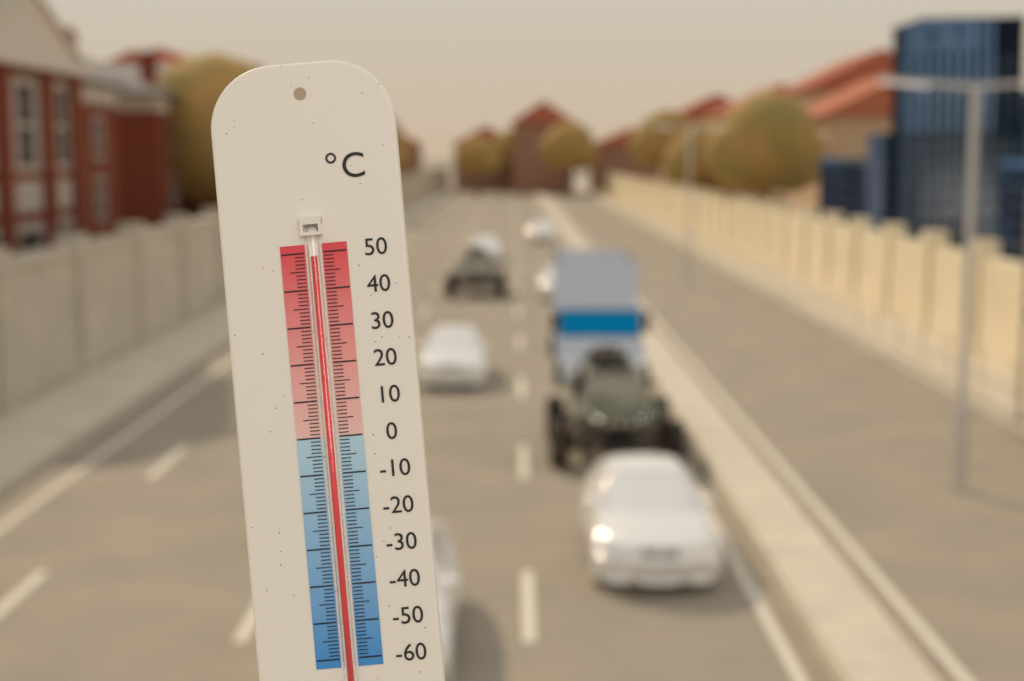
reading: 49 °C
